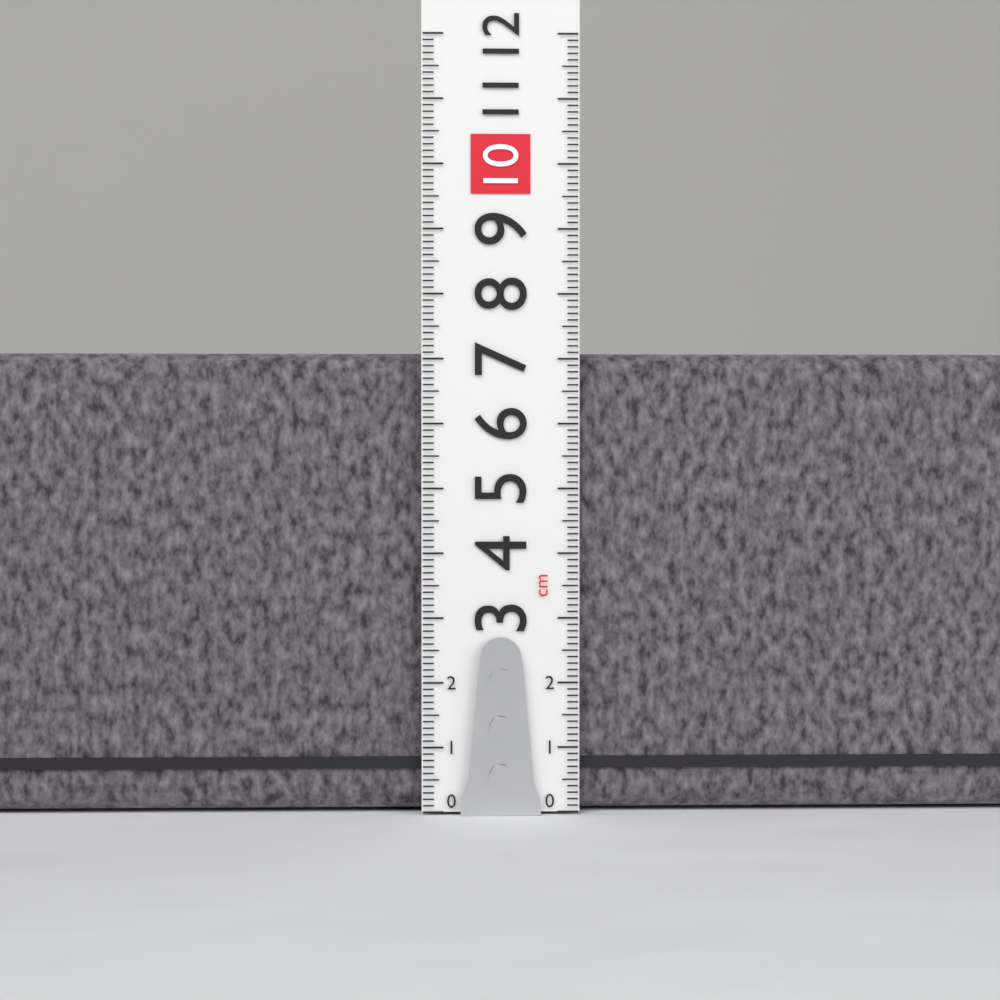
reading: 7.1 cm
